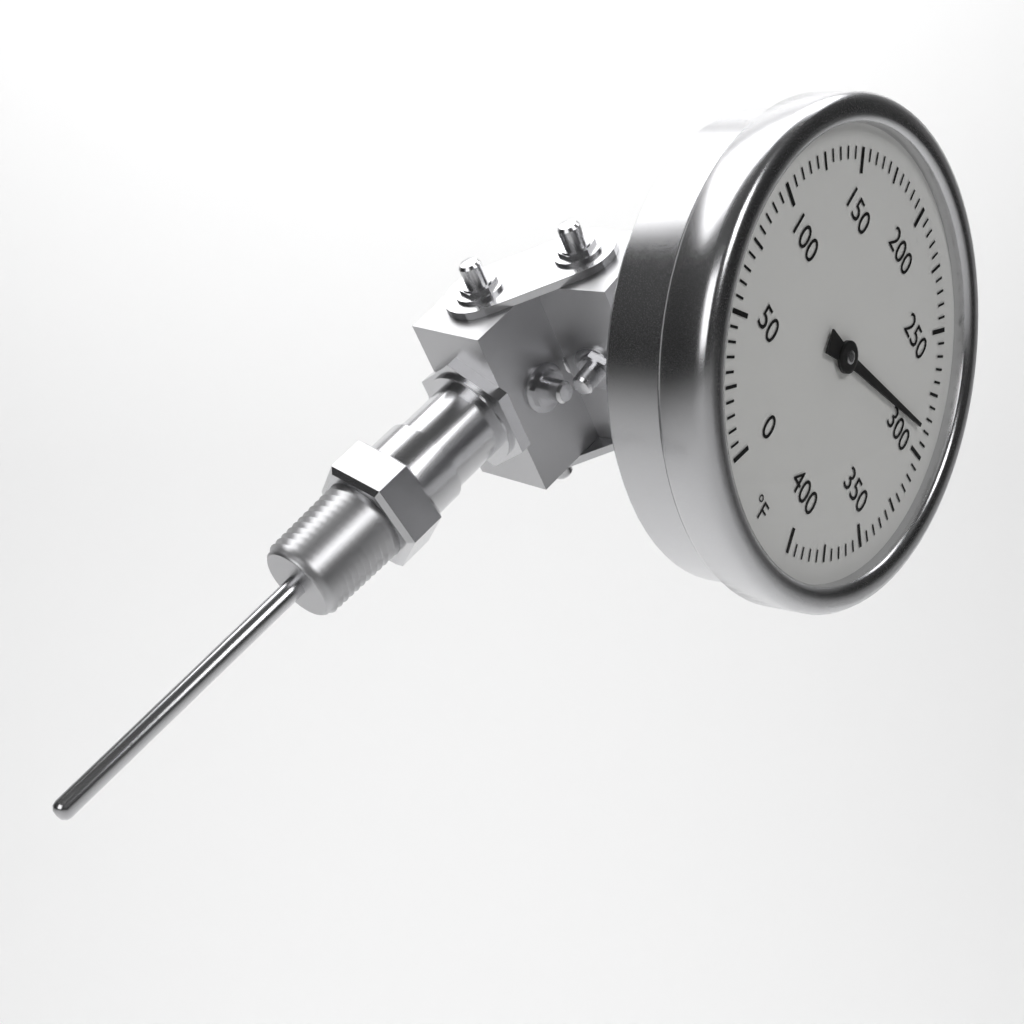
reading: 290 °F
